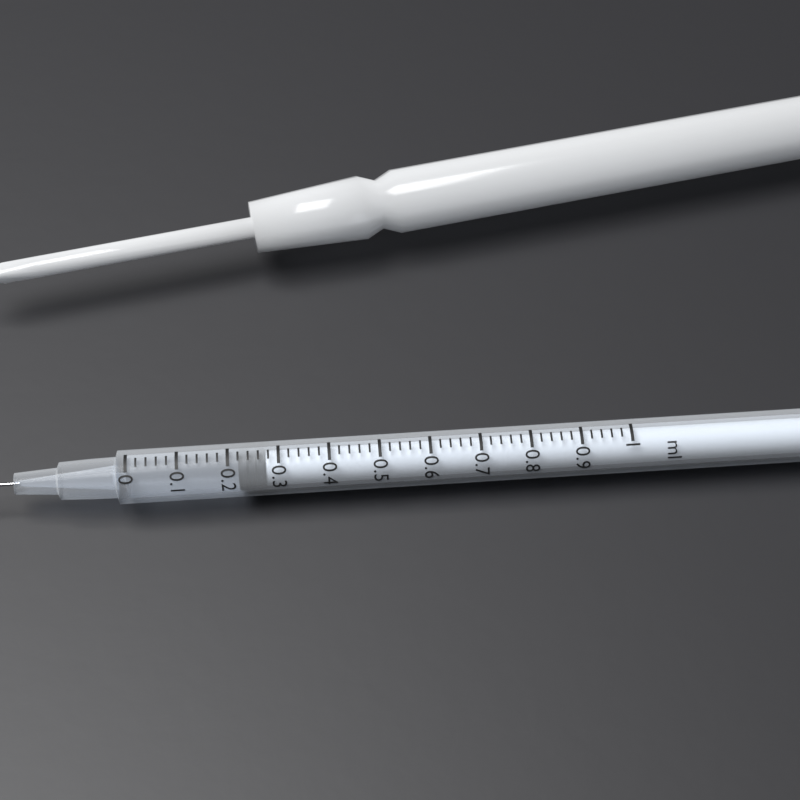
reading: 0.22 ml
